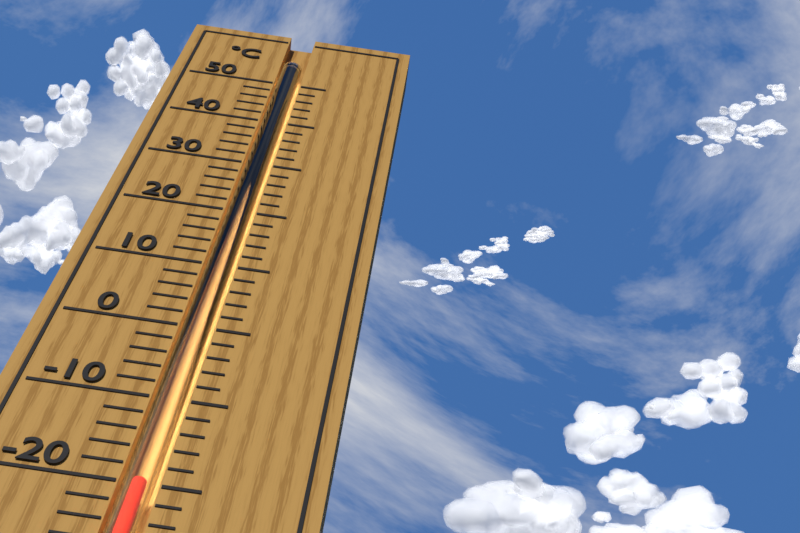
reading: -20 °C
